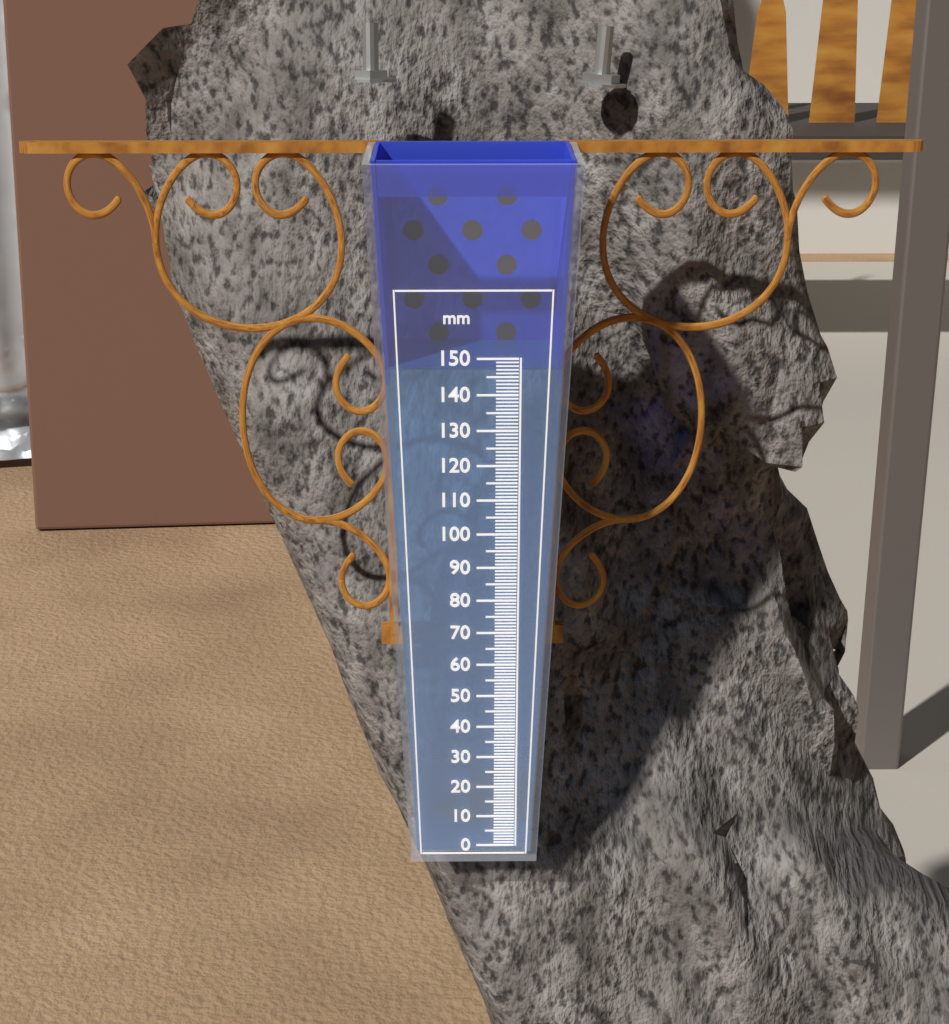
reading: 147 mm
